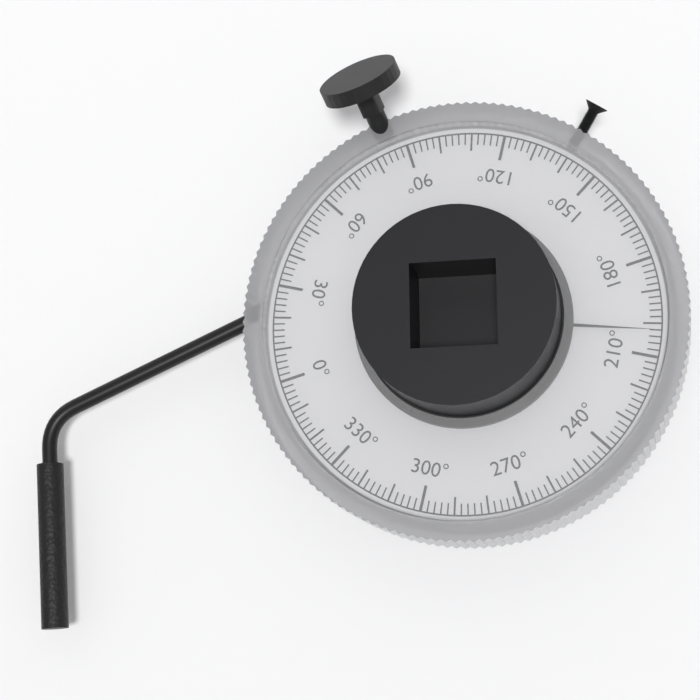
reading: 202 °
